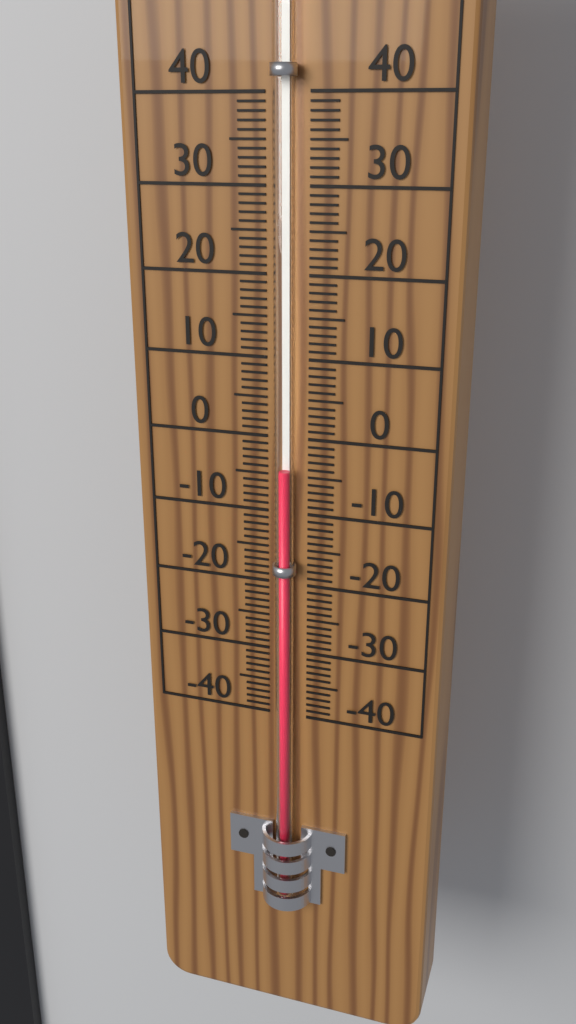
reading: -4 (no unit)
